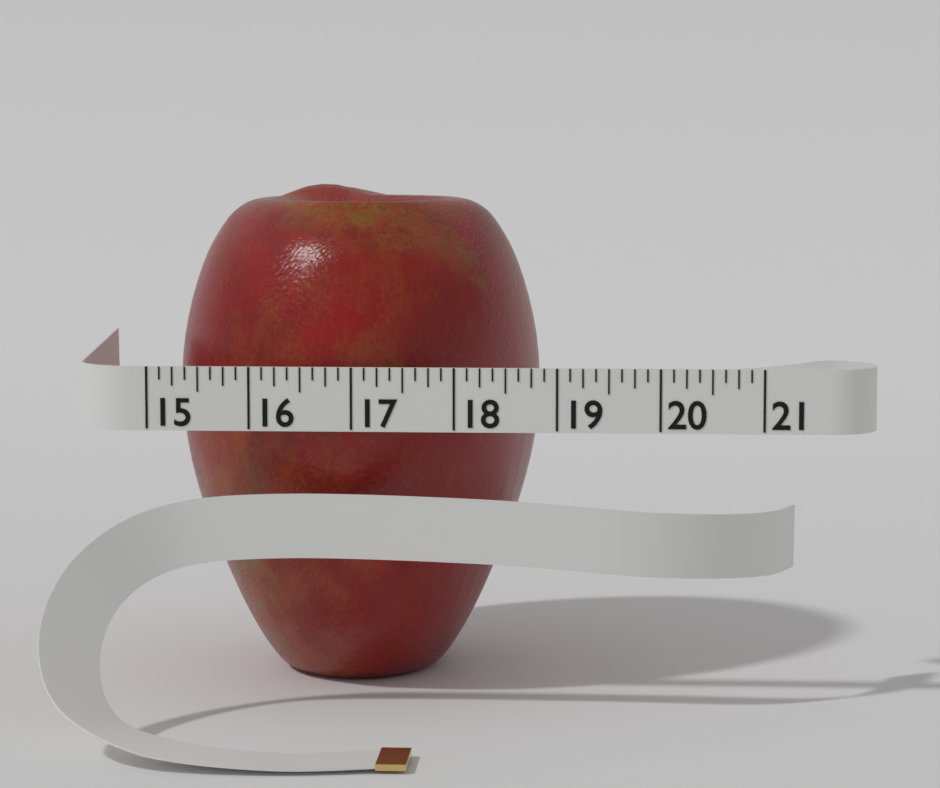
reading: 18.750 (no unit)
